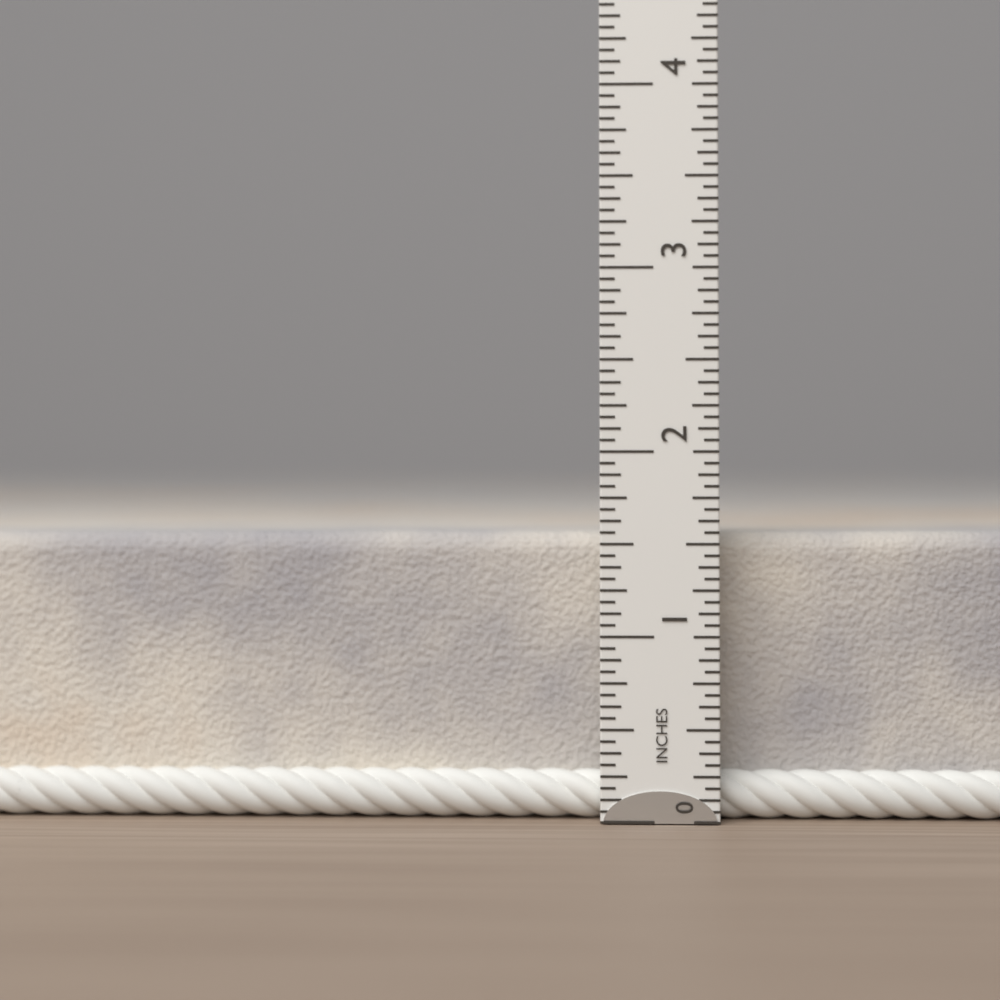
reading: 1.5625 in
